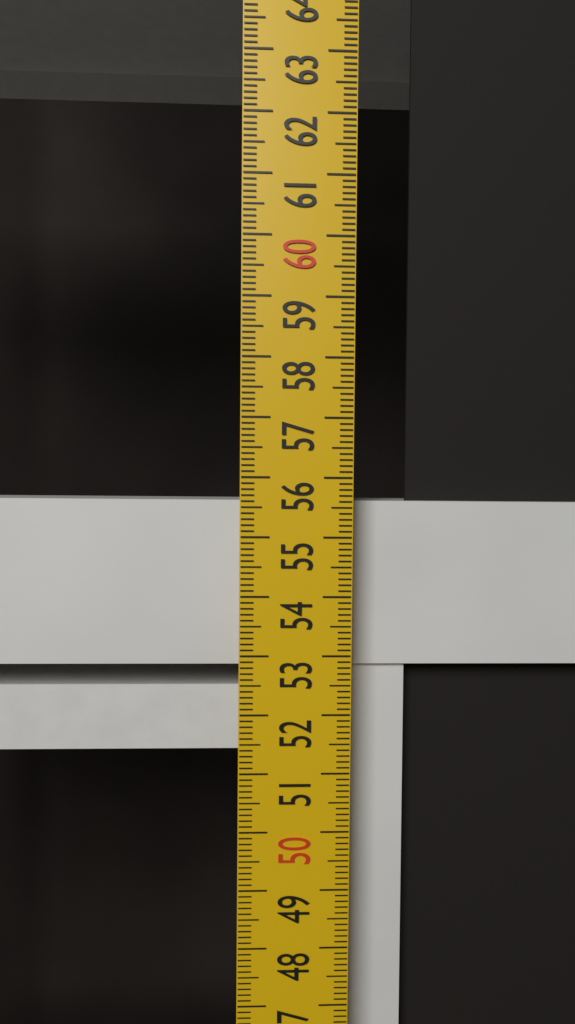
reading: 55.6 cm
